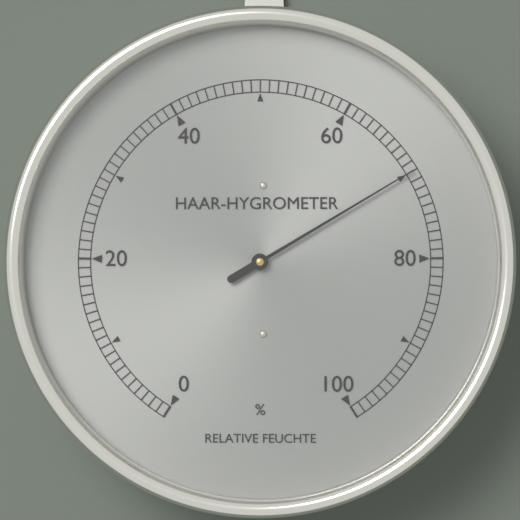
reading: 70 %
